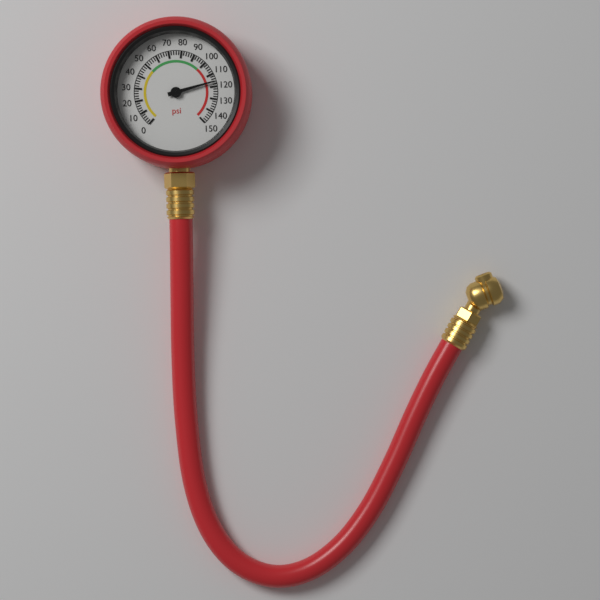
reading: 116 psi
